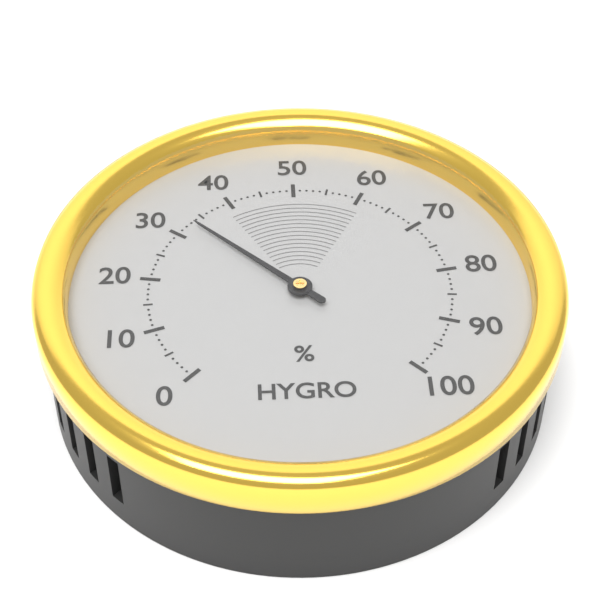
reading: 33 %
